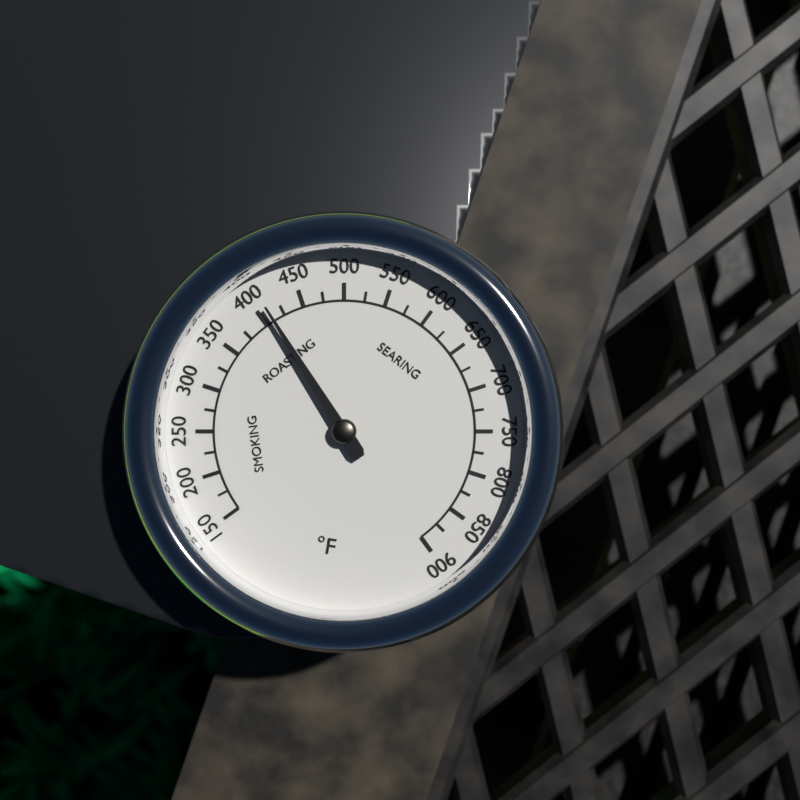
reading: 410 °F
